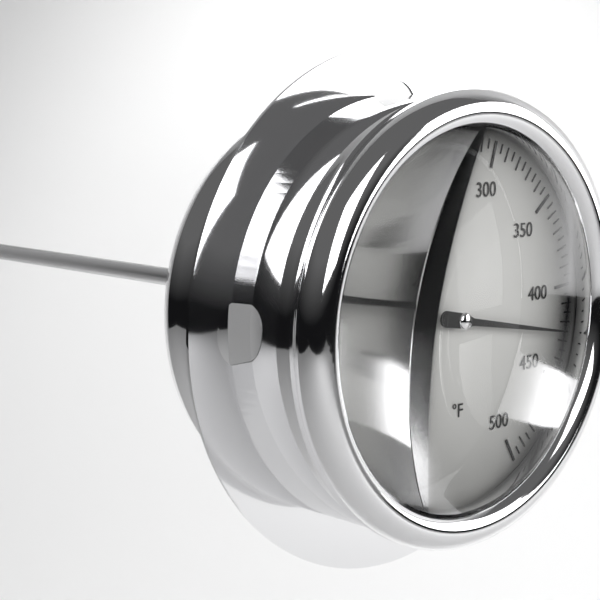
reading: 425 °F
